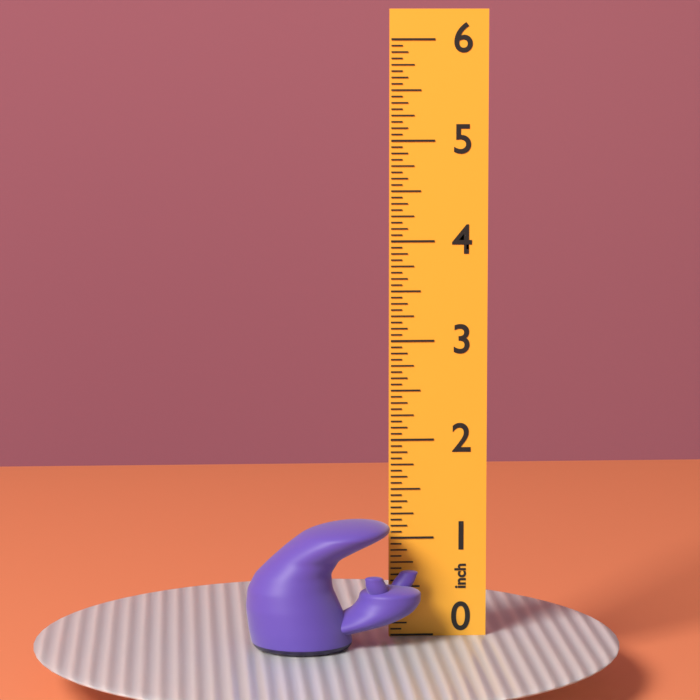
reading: 1.2500 inch
